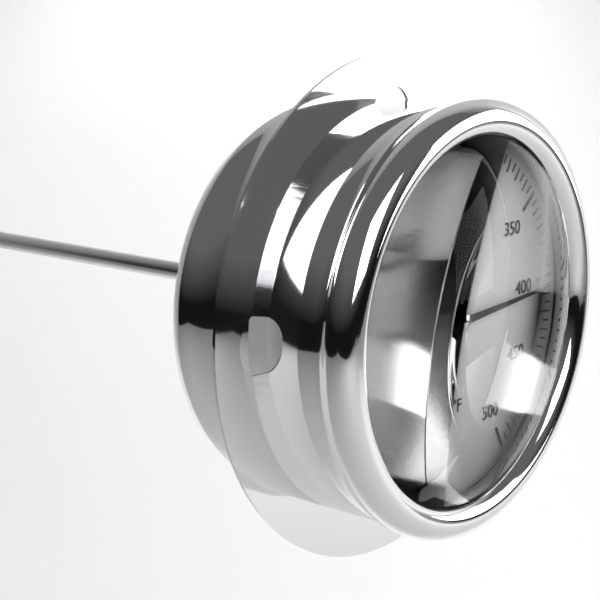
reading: 405 °F
